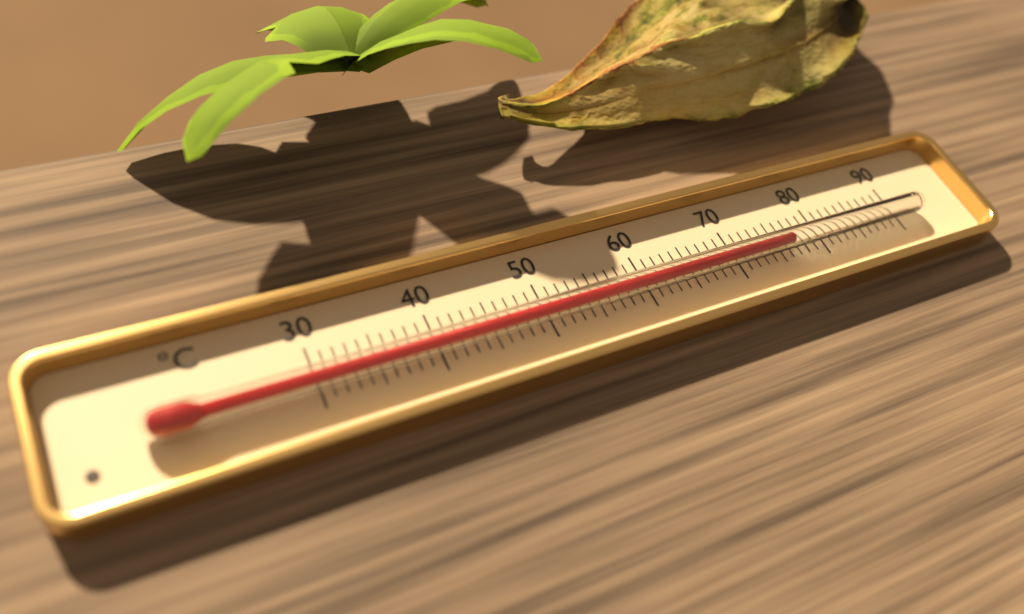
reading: 76 °C
